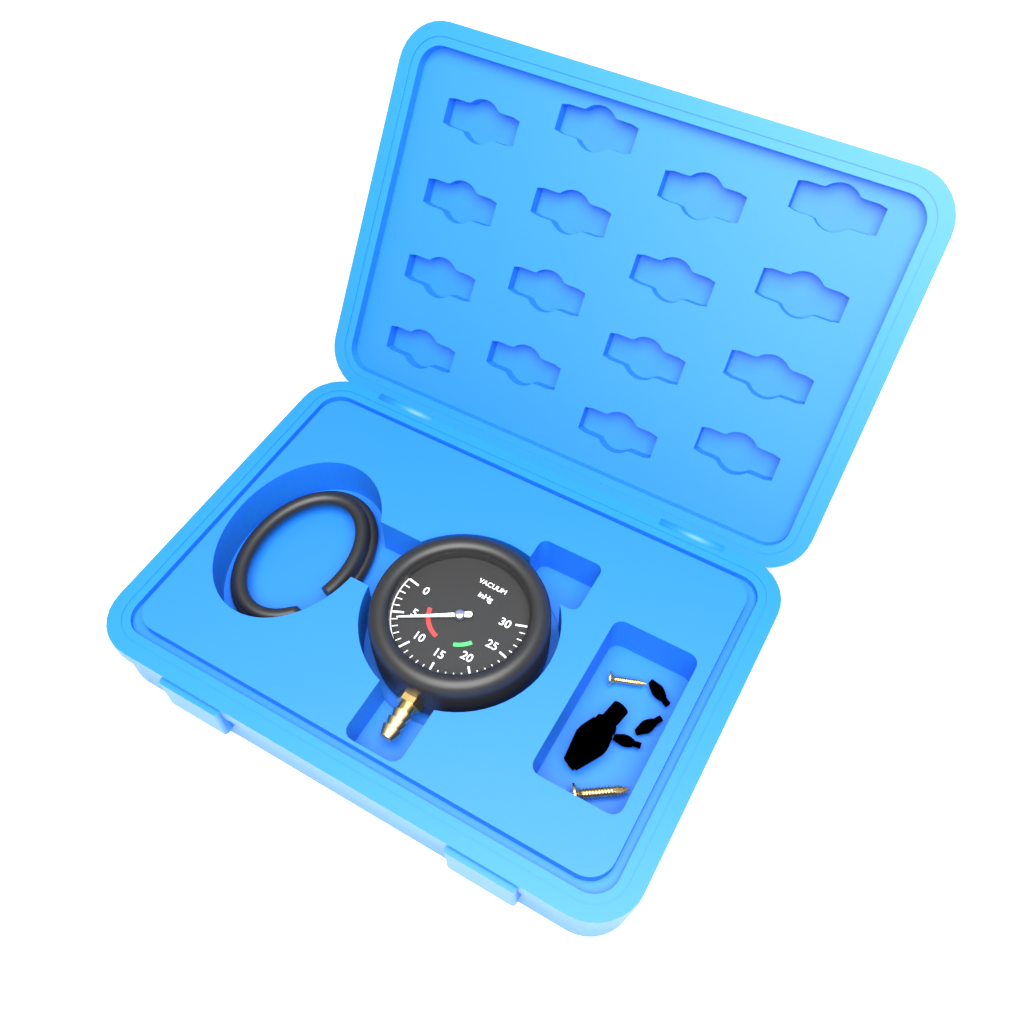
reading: 6 inHg
